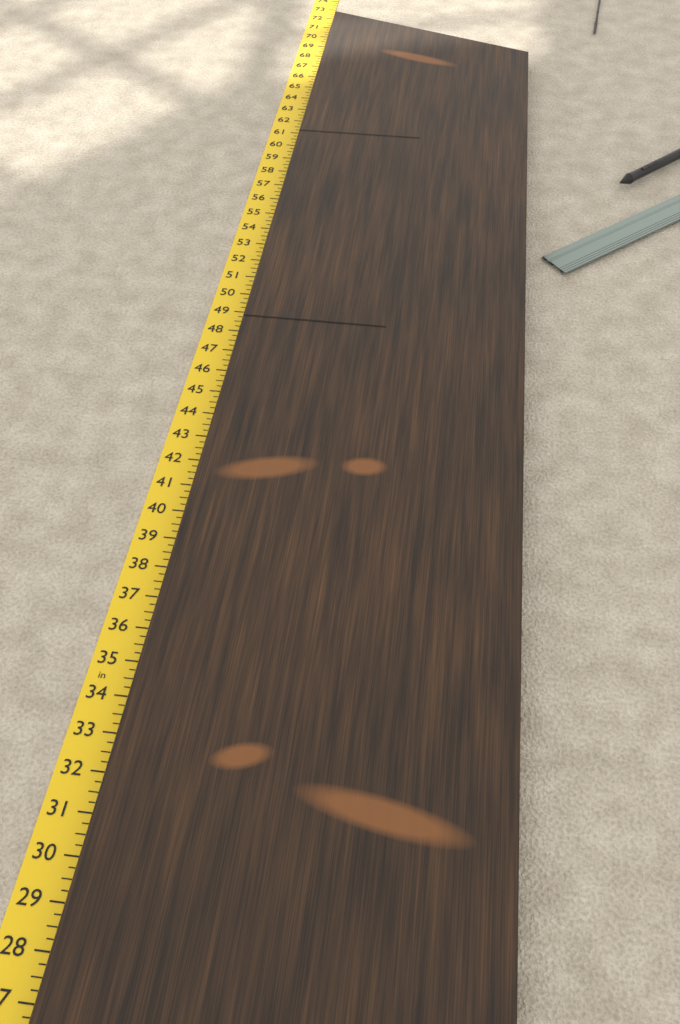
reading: 71.25 in
